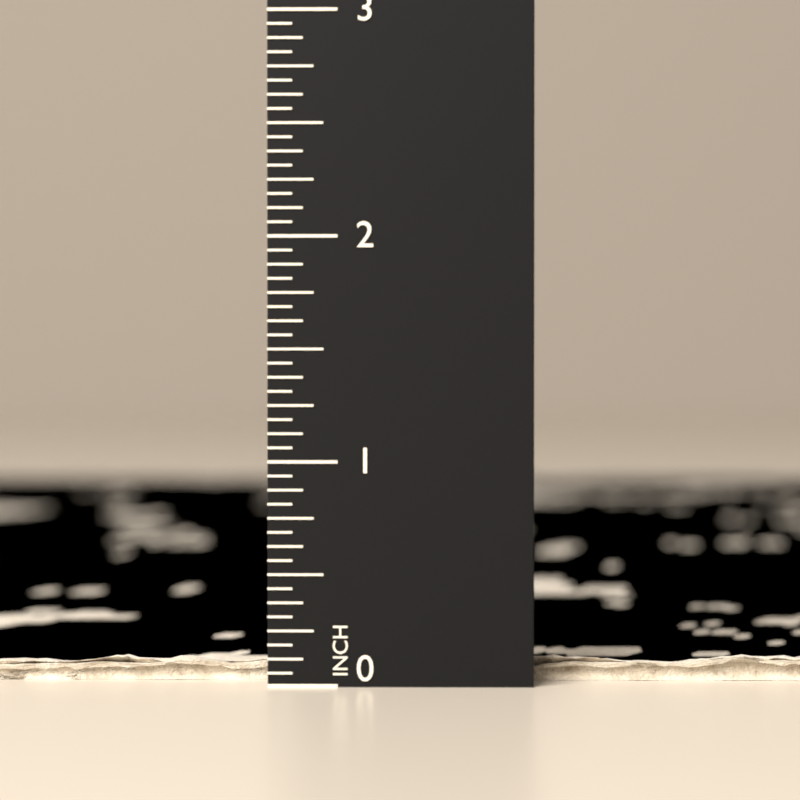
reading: 0.1250 in
